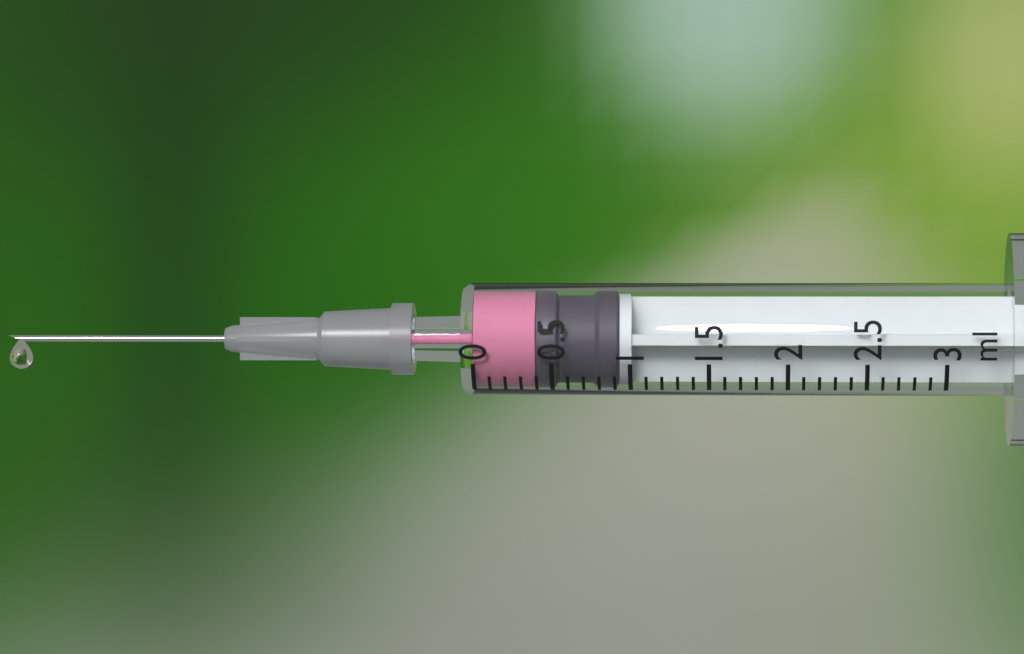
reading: 0.4 ml
